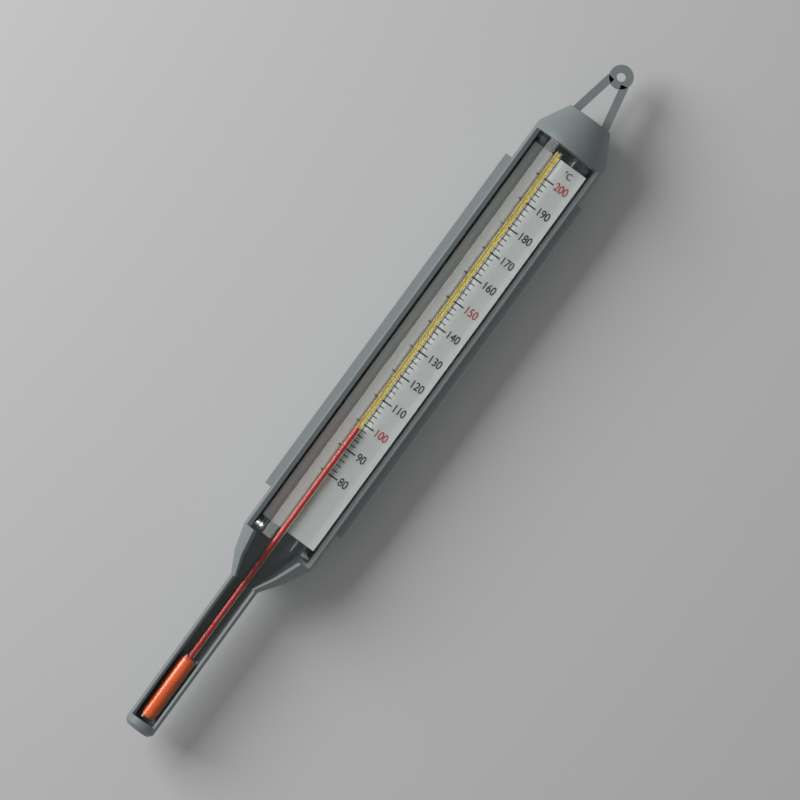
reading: 98 °C
